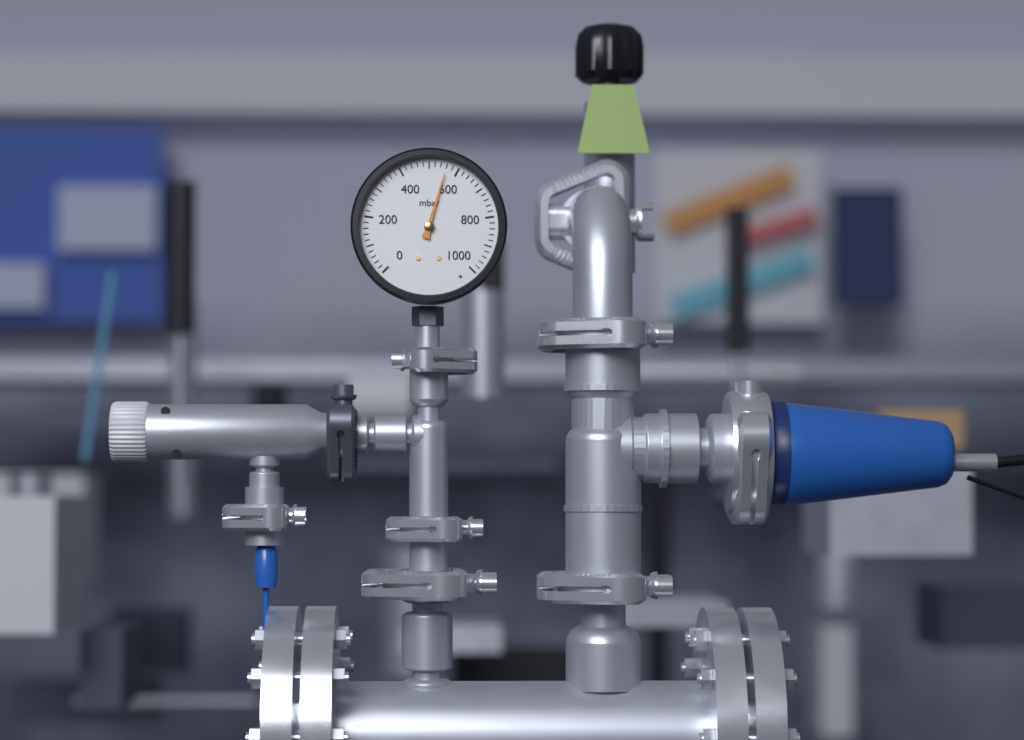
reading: 560 mbar
